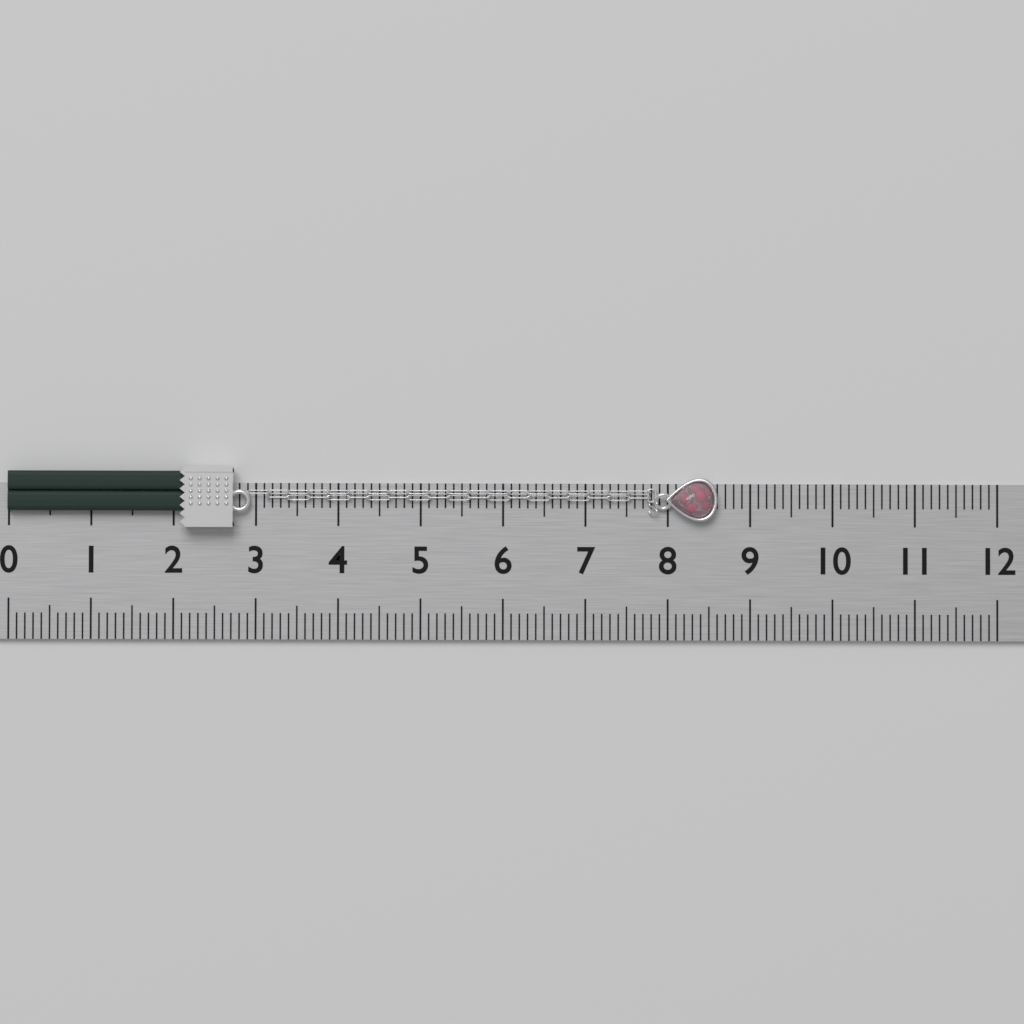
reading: 8.6 (no unit)
